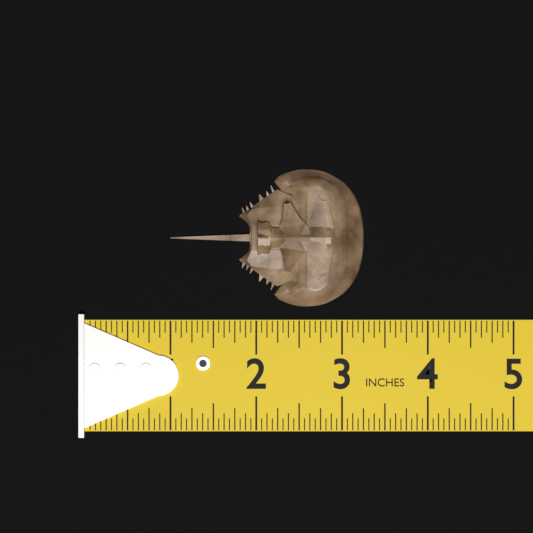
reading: 3.2500 in
